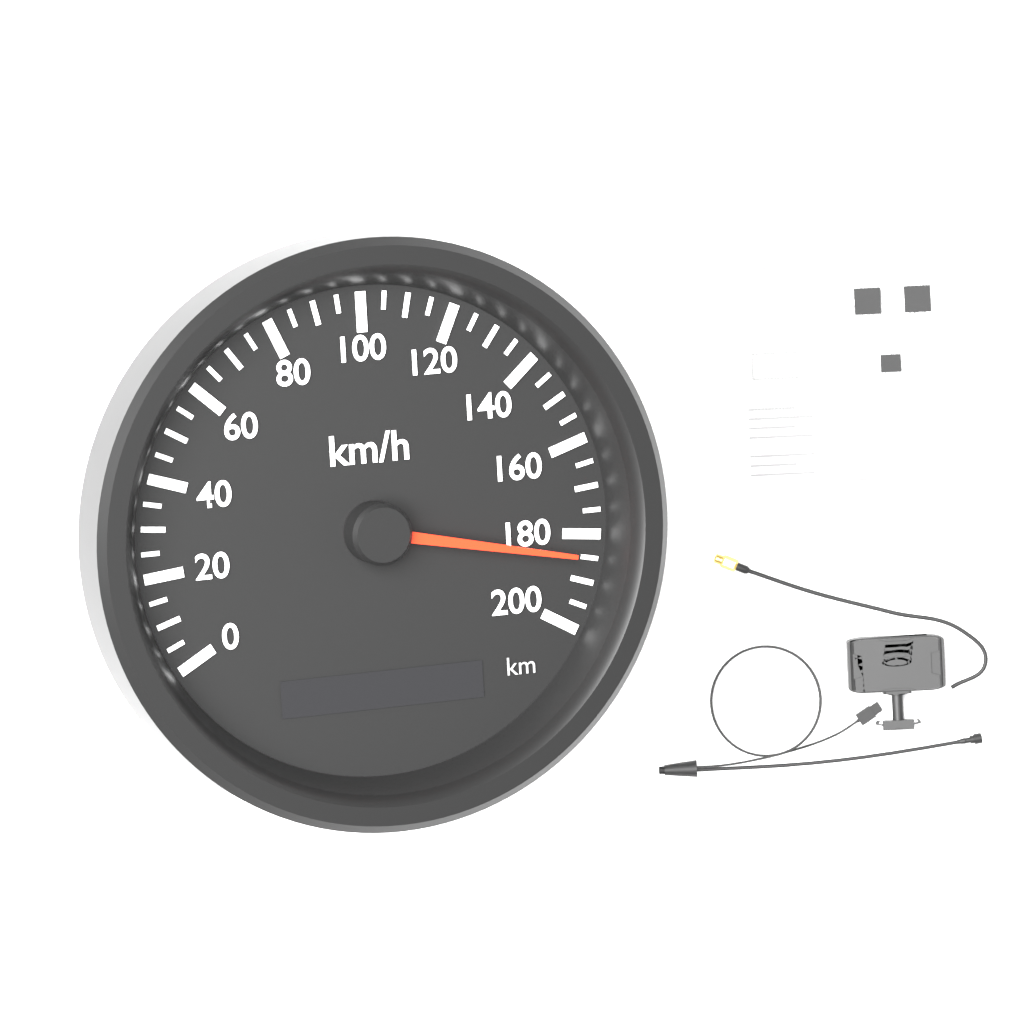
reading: 185 km/h
